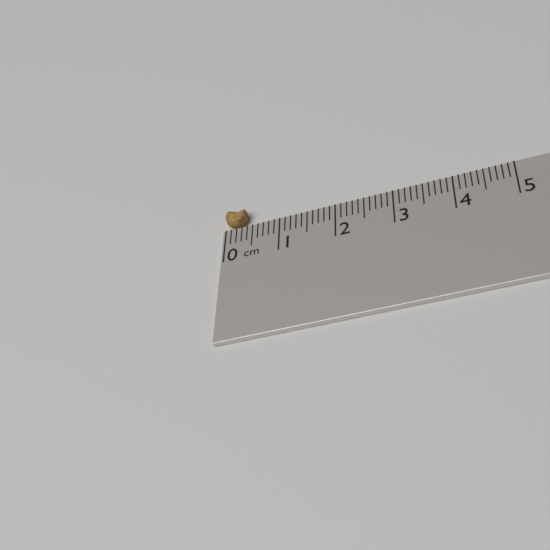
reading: 0.4 cm
